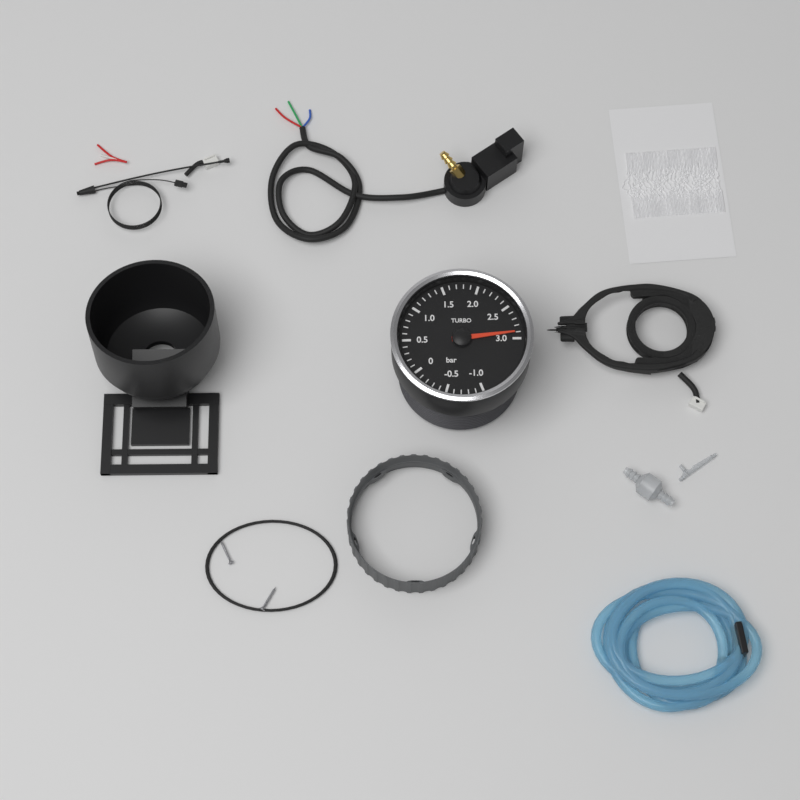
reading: 2.9 bar
